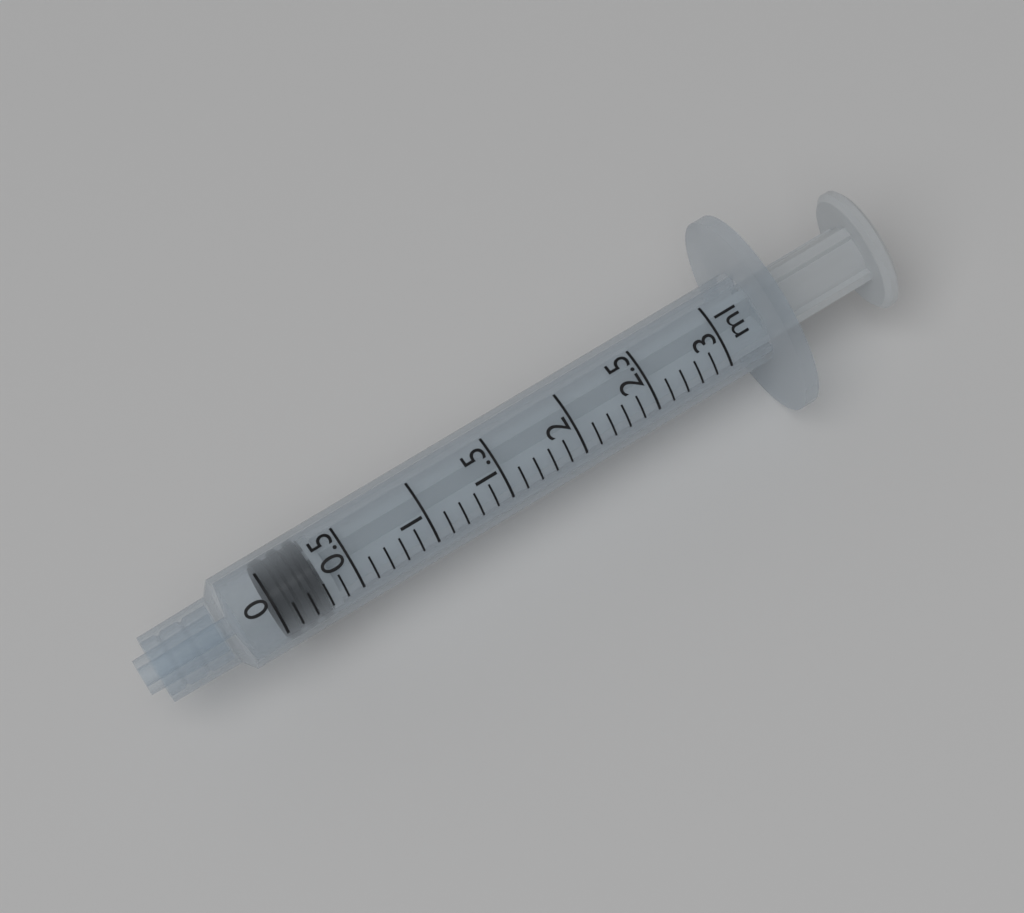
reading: 0.0 ml
